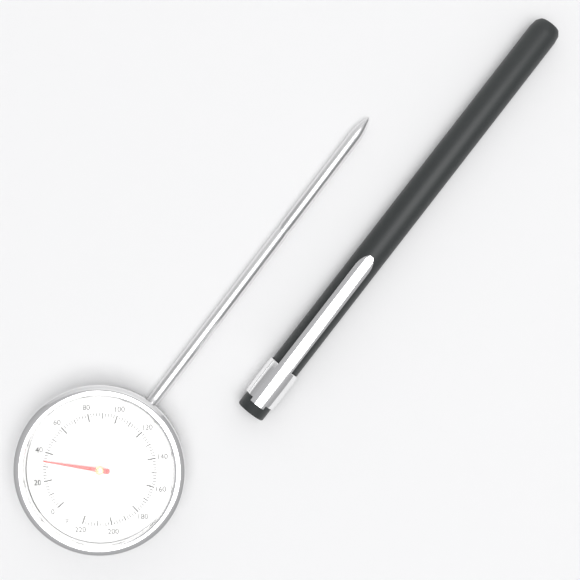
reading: 34 °F
